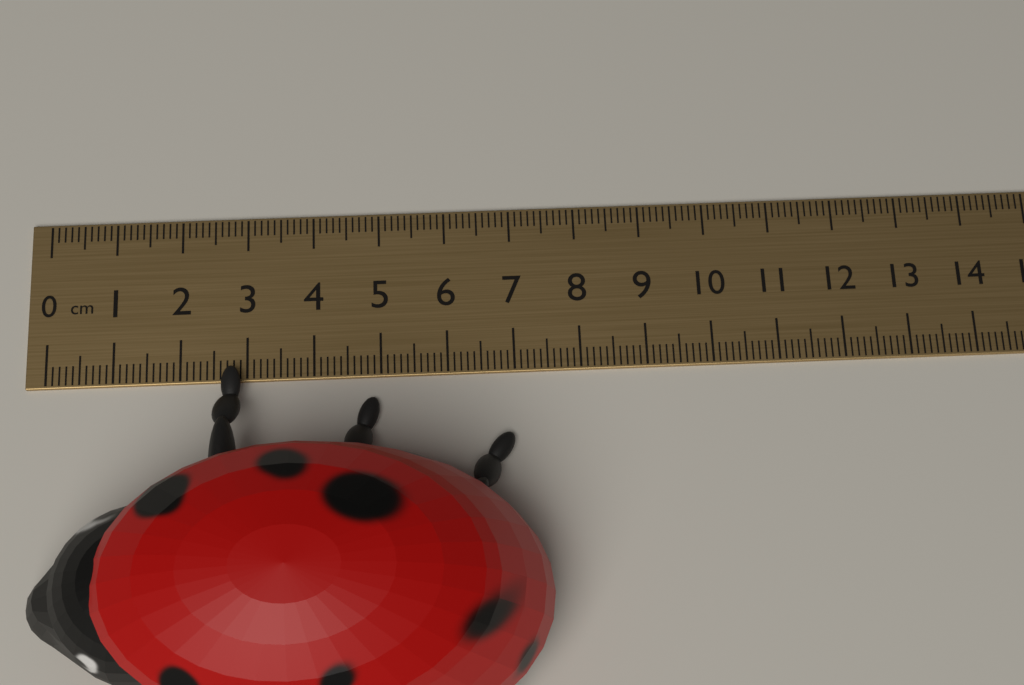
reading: 7.4 cm
